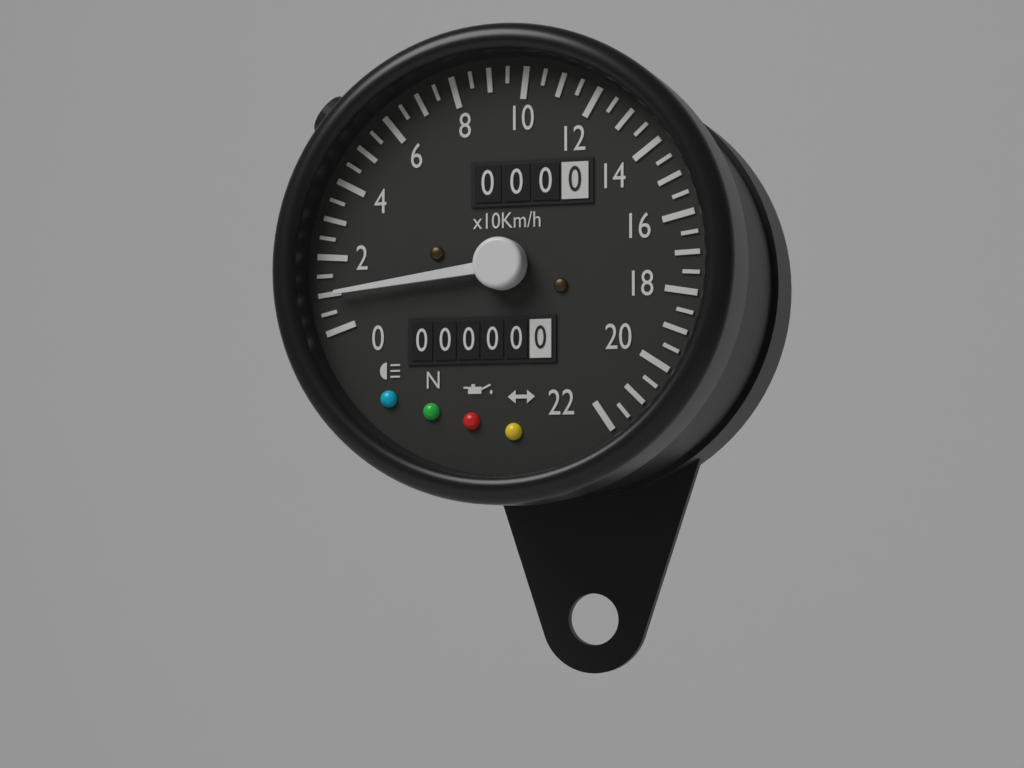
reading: 10 km/h
